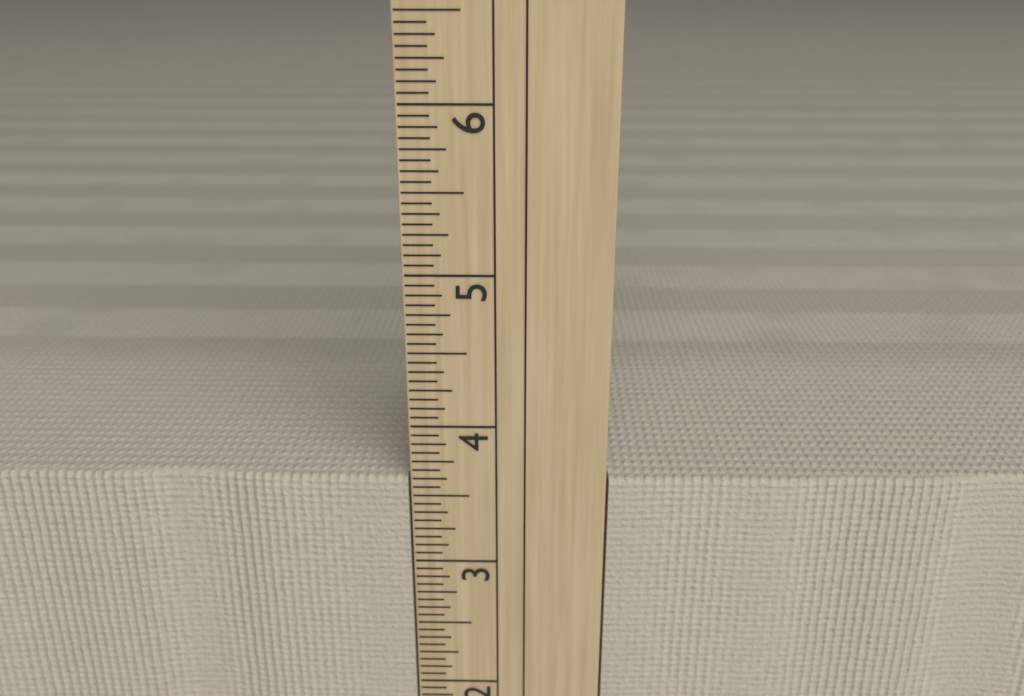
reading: 3.6250 in
